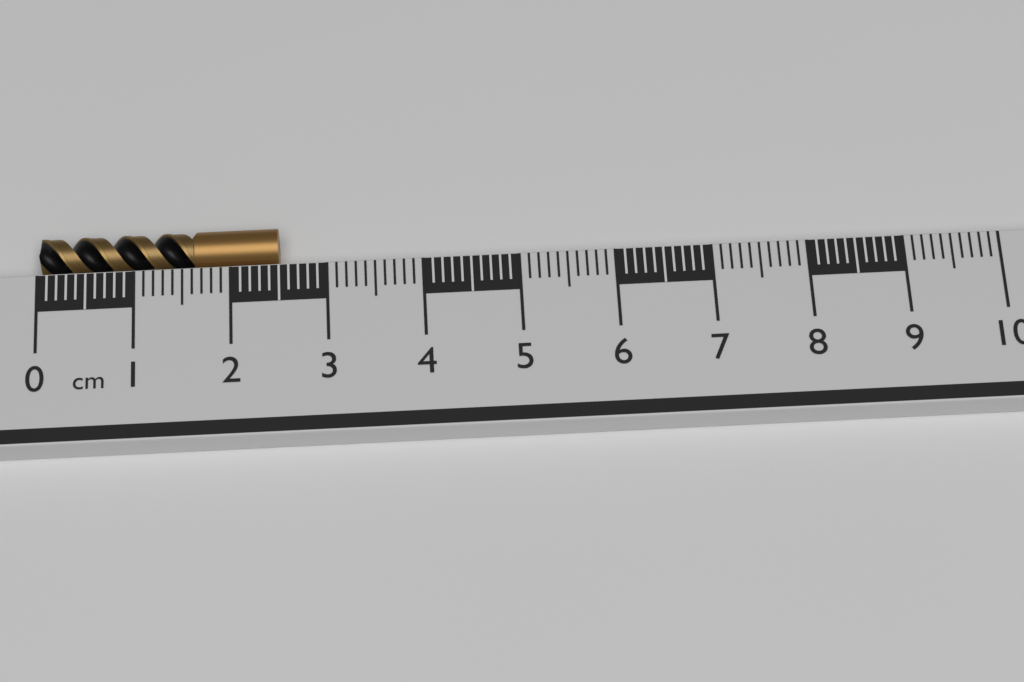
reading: 2.5 cm
